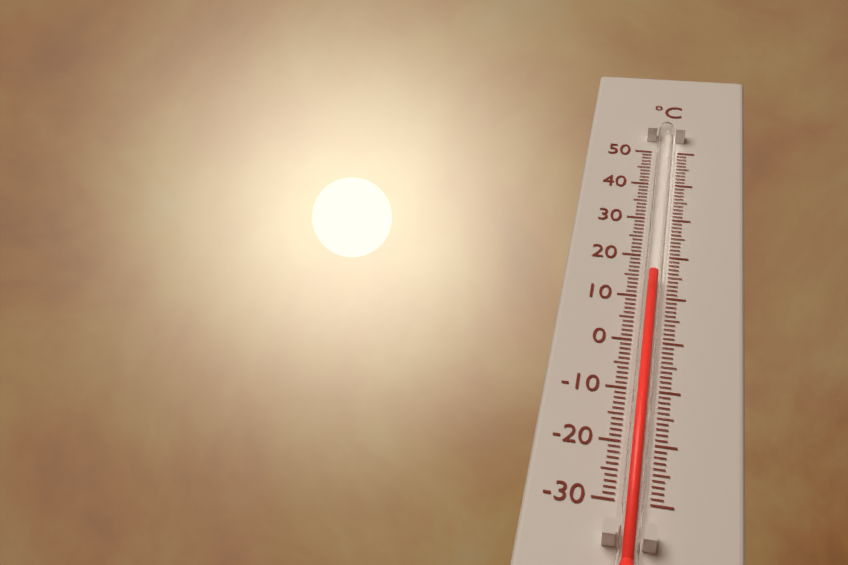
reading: 14 °C
